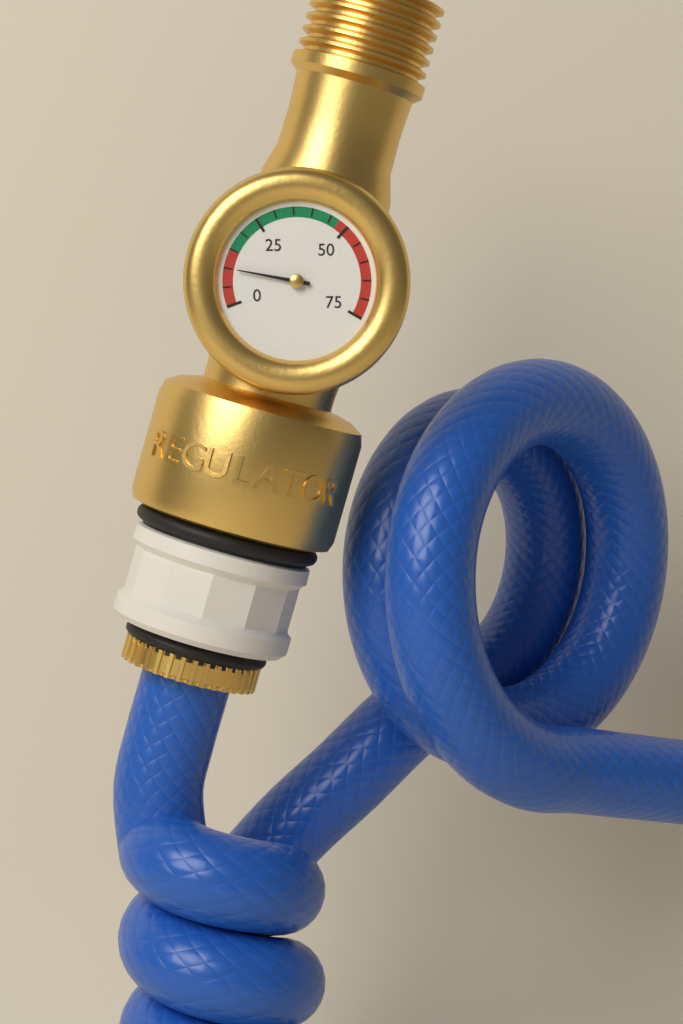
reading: 10 (no unit)
